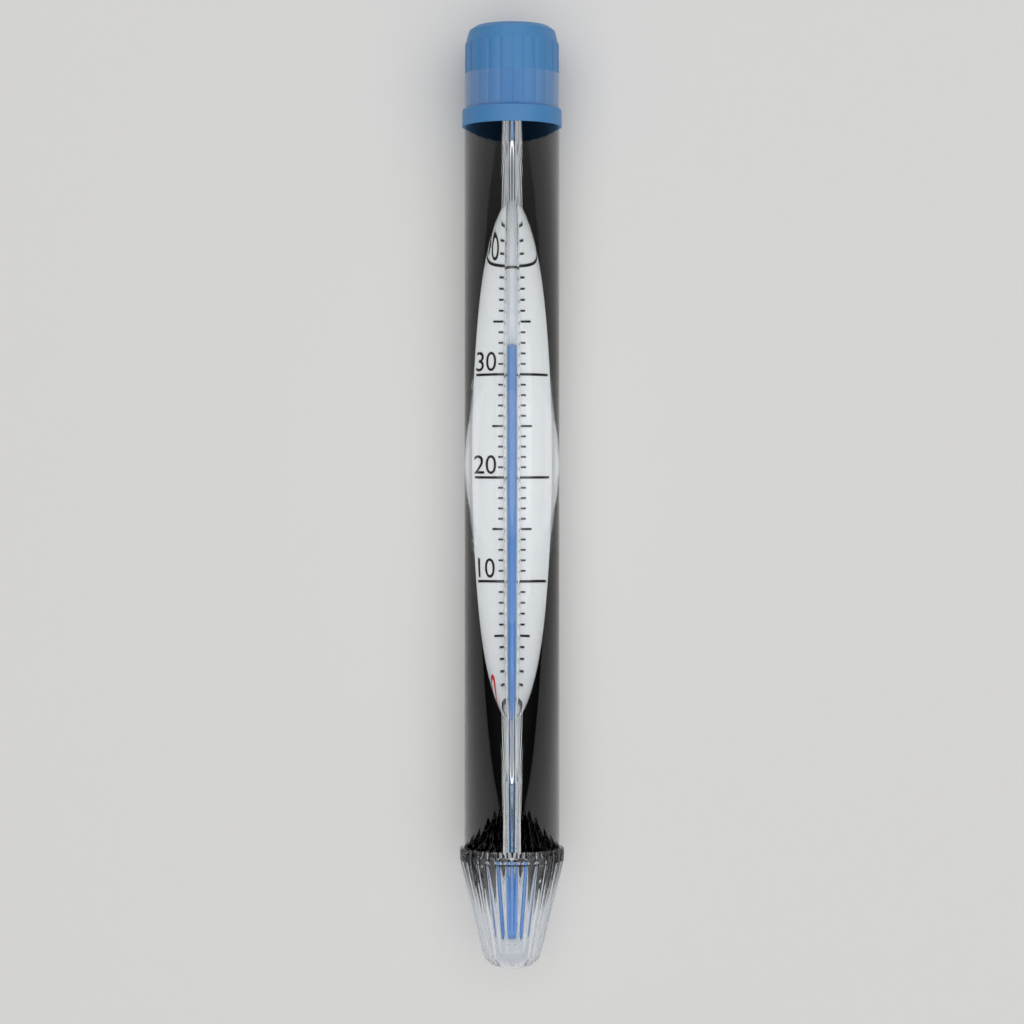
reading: 33 °C
